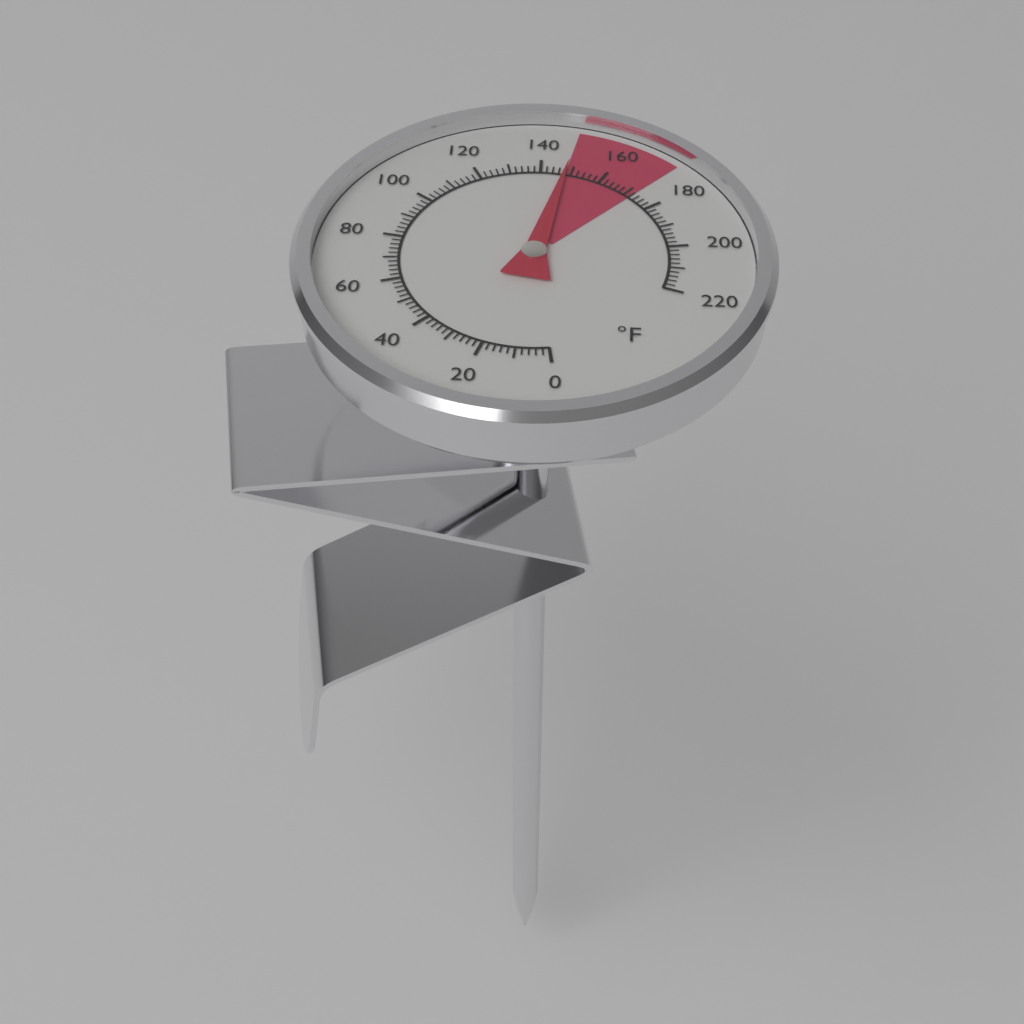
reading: 148 °F
